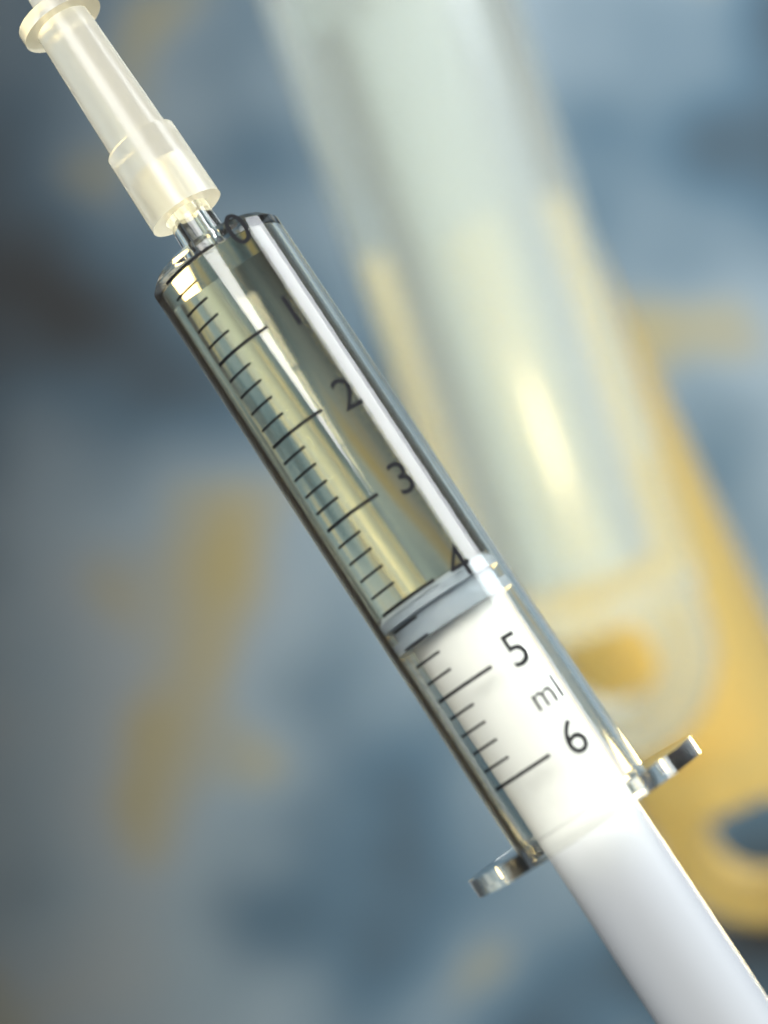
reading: 4.0 ml
